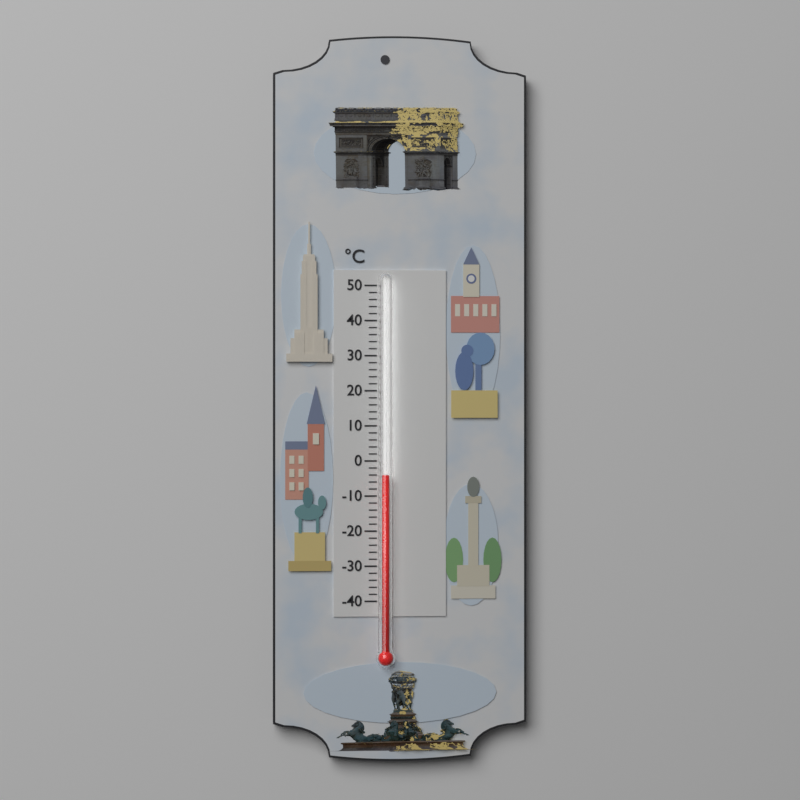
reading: -4 °C
